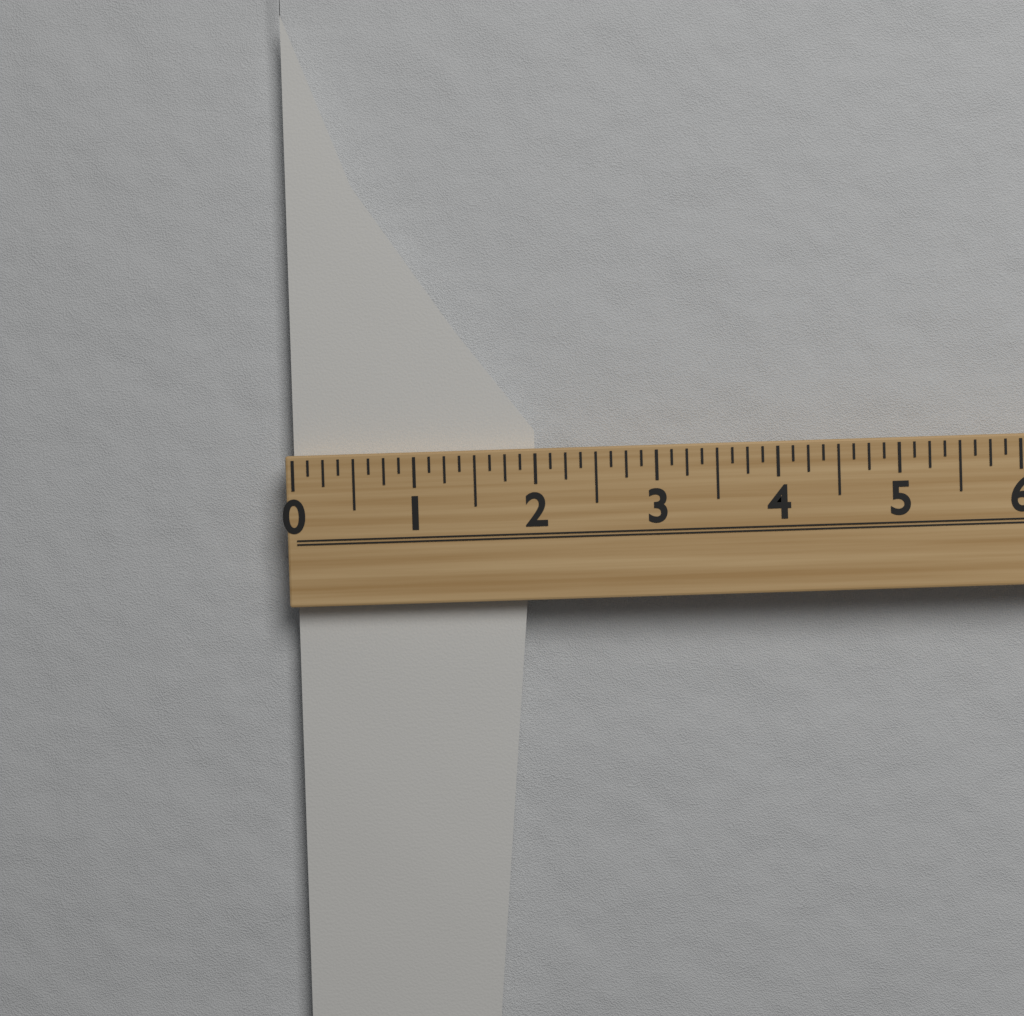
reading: 2.000 (no unit)
